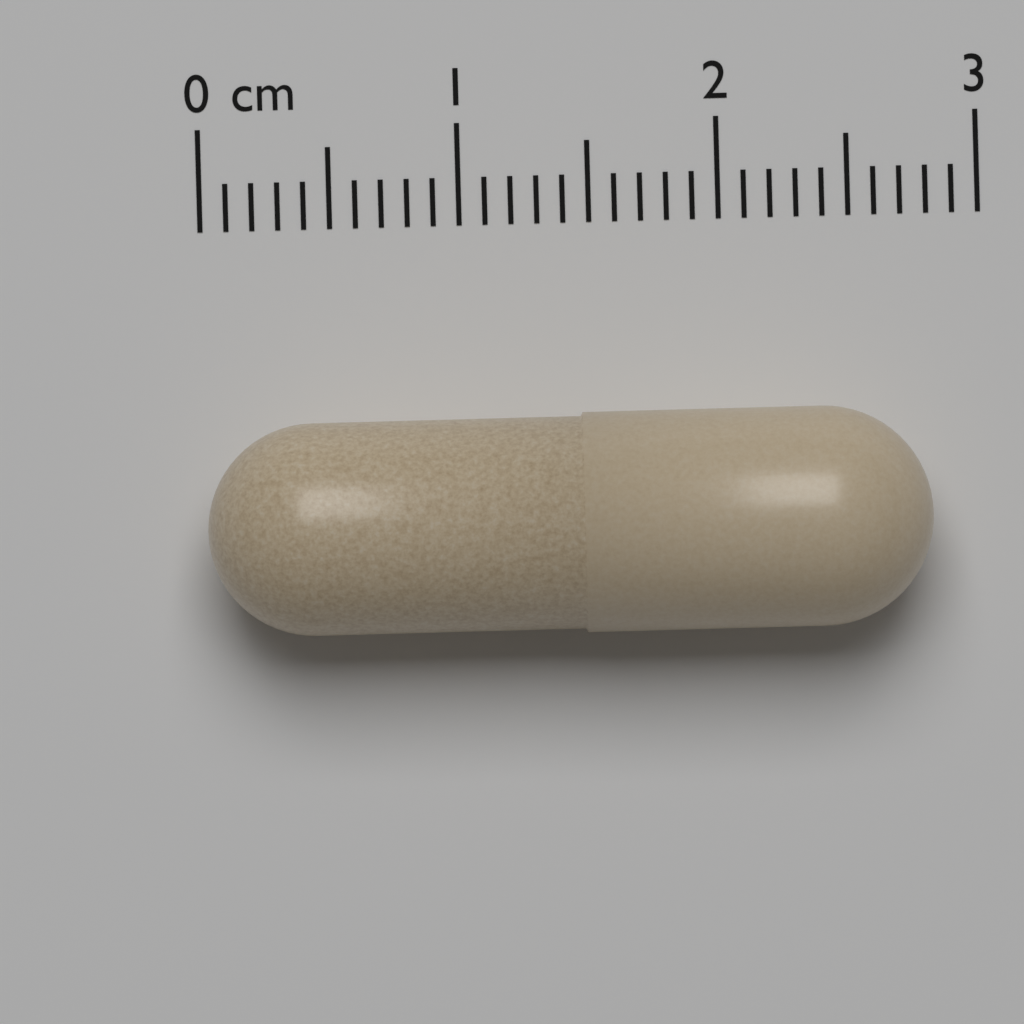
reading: 2.8 cm
